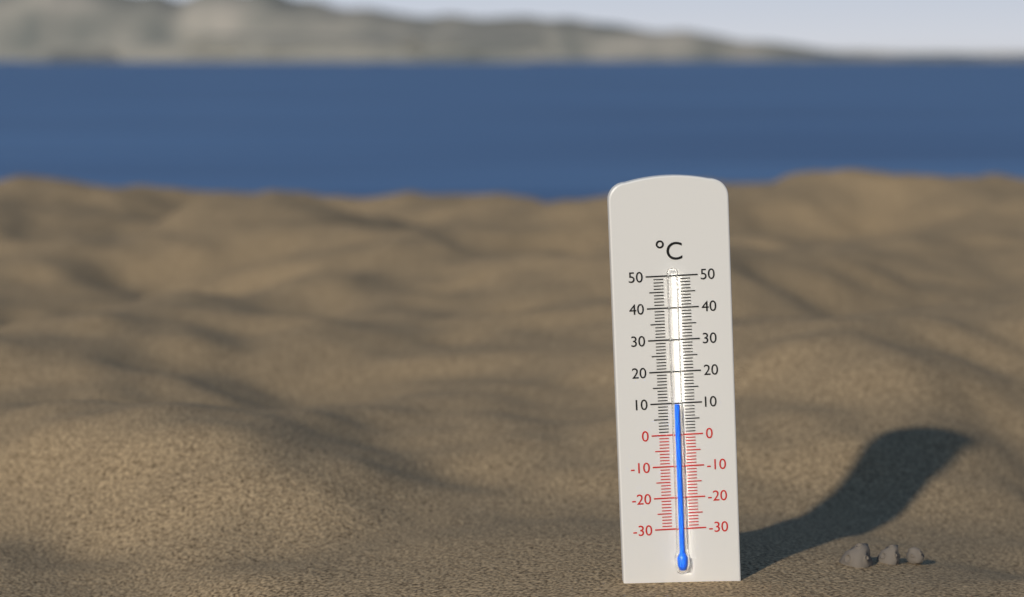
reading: 10 °C
